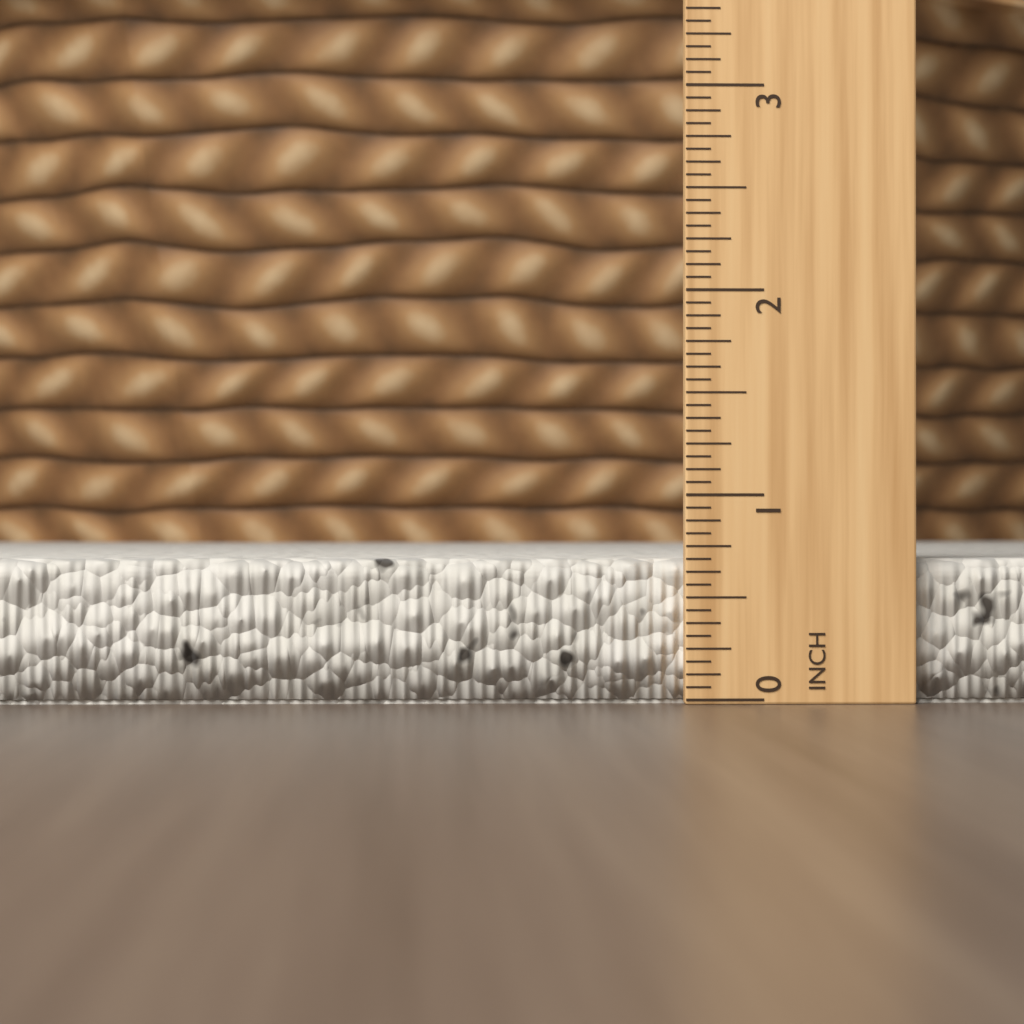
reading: 0.6875 in
